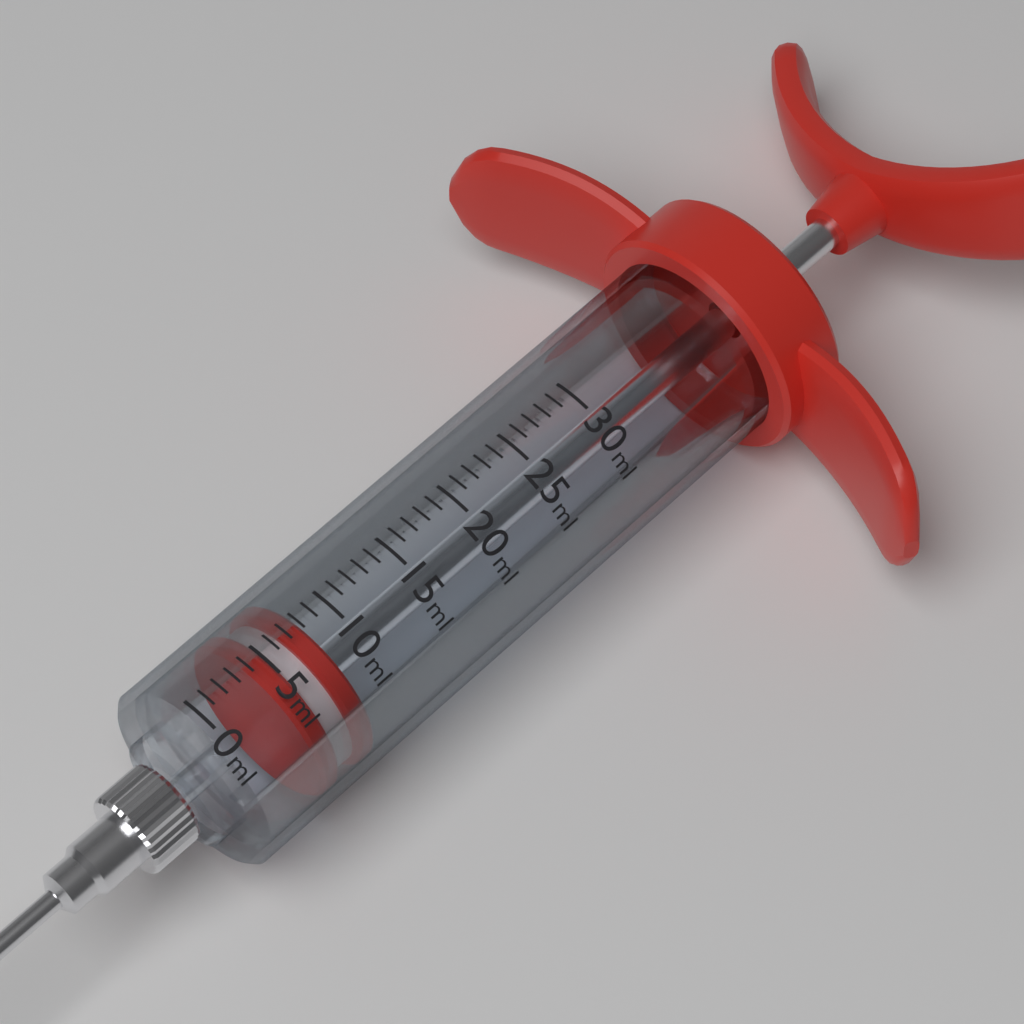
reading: 4 ml
